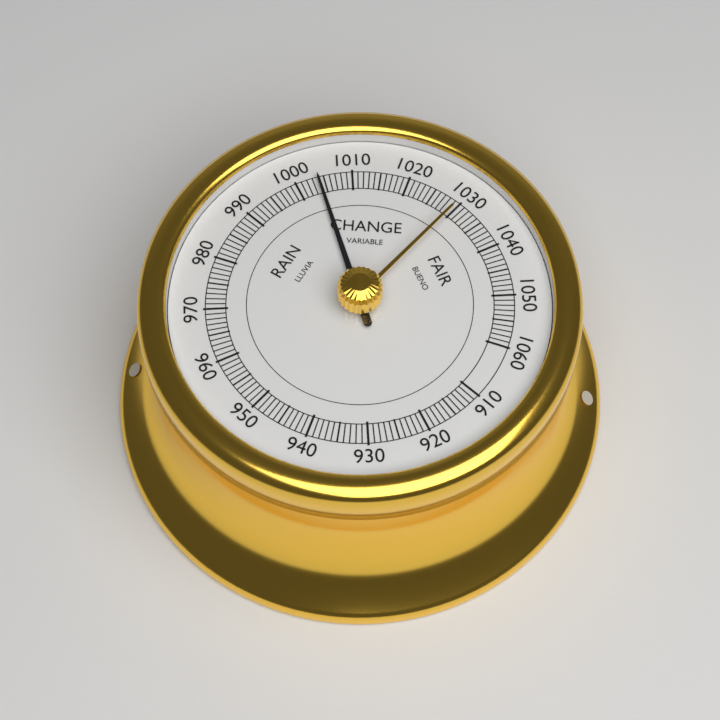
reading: 1004 (no unit)
